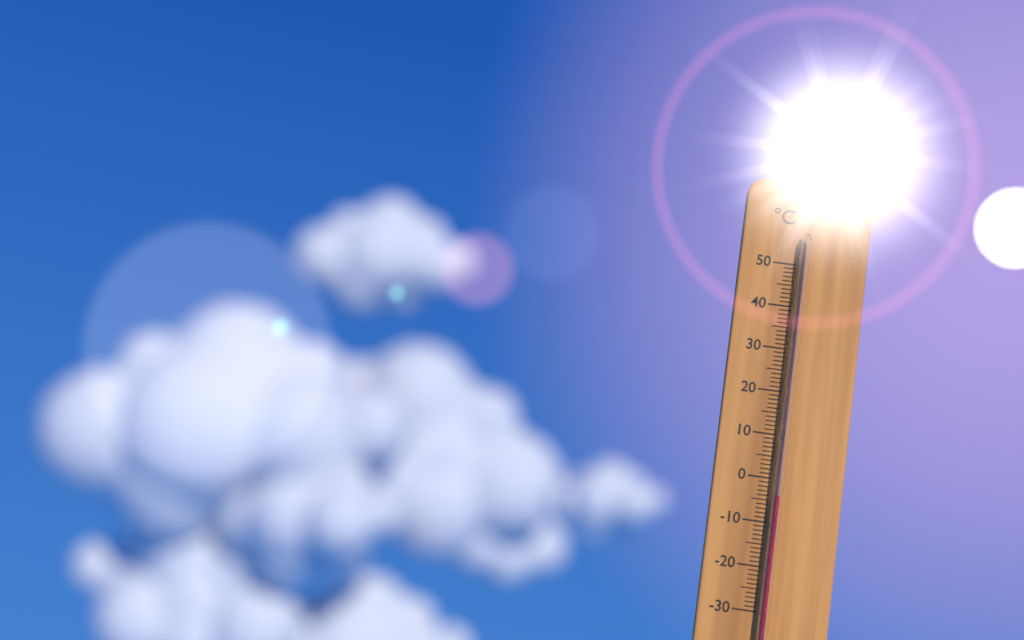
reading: -4 °C
